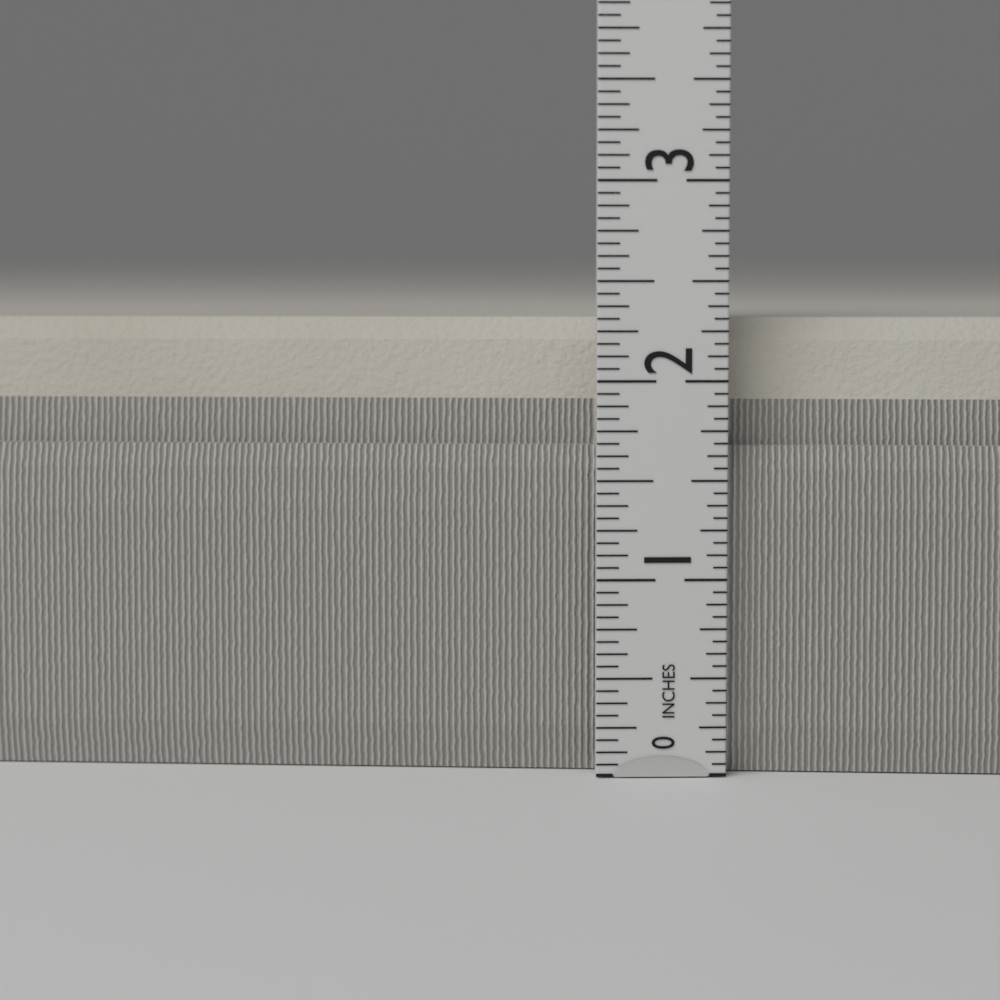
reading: 2.3125 in
